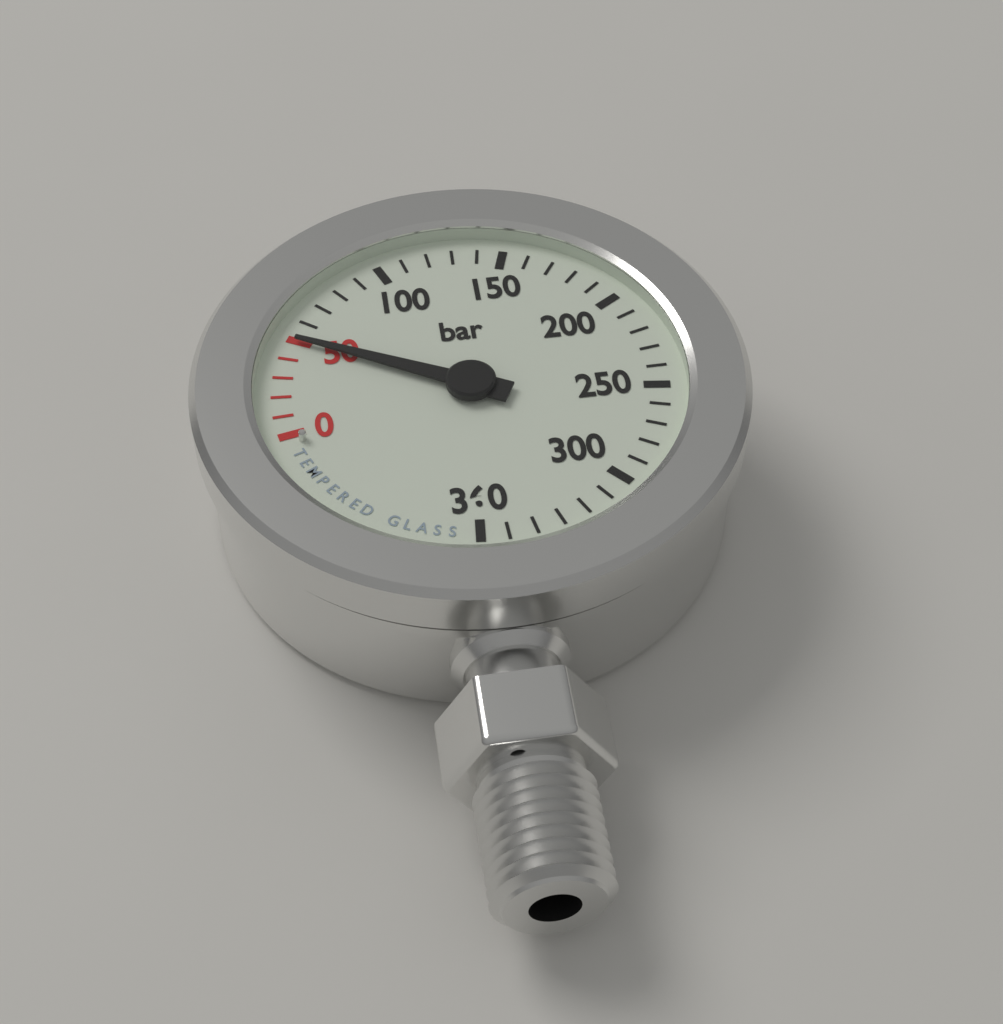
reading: 50 bar
